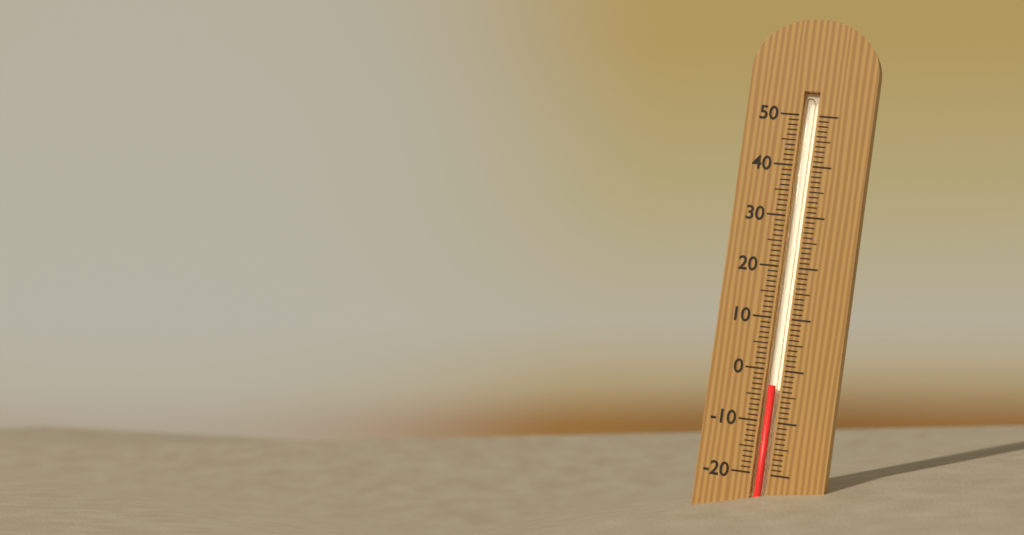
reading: -3 (no unit)
